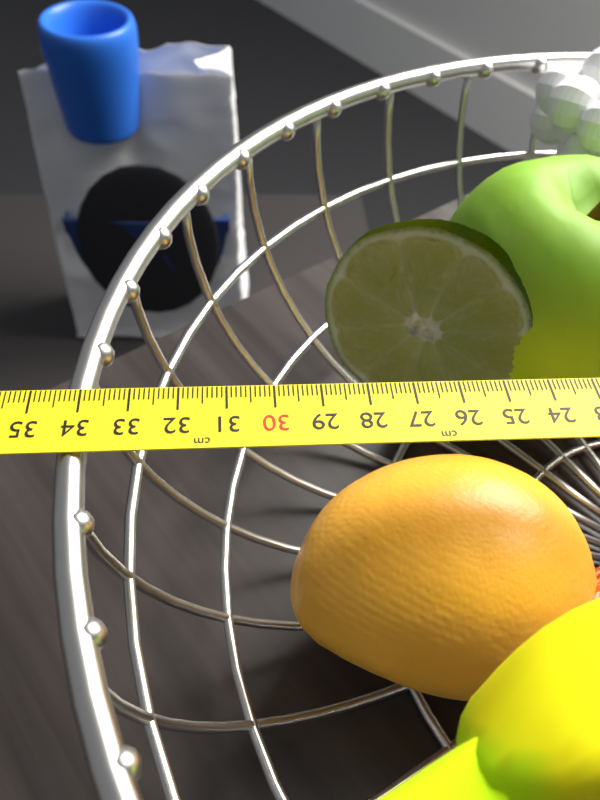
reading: 34.4 cm
